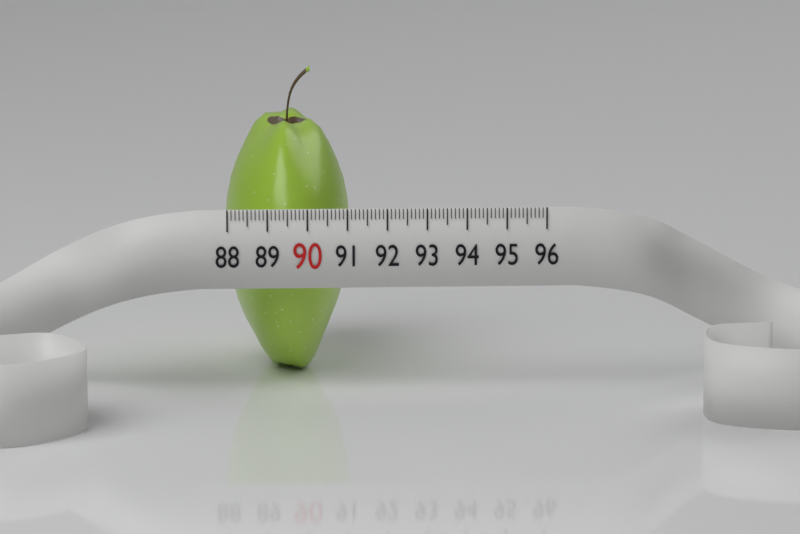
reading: 91.2 (no unit)
